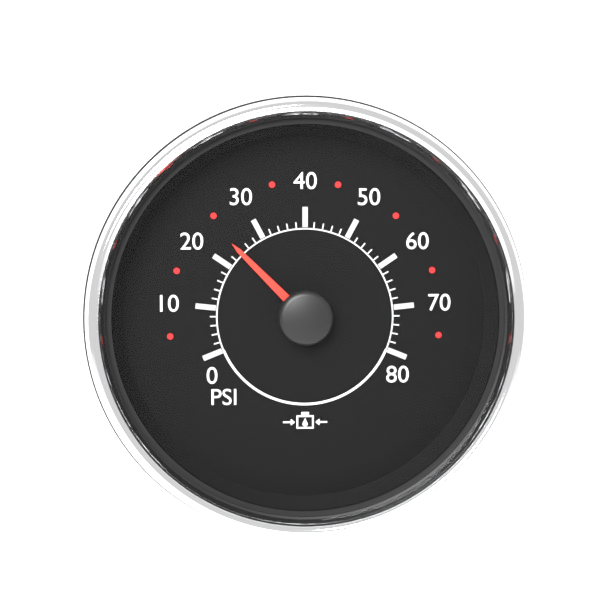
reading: 24 psi
